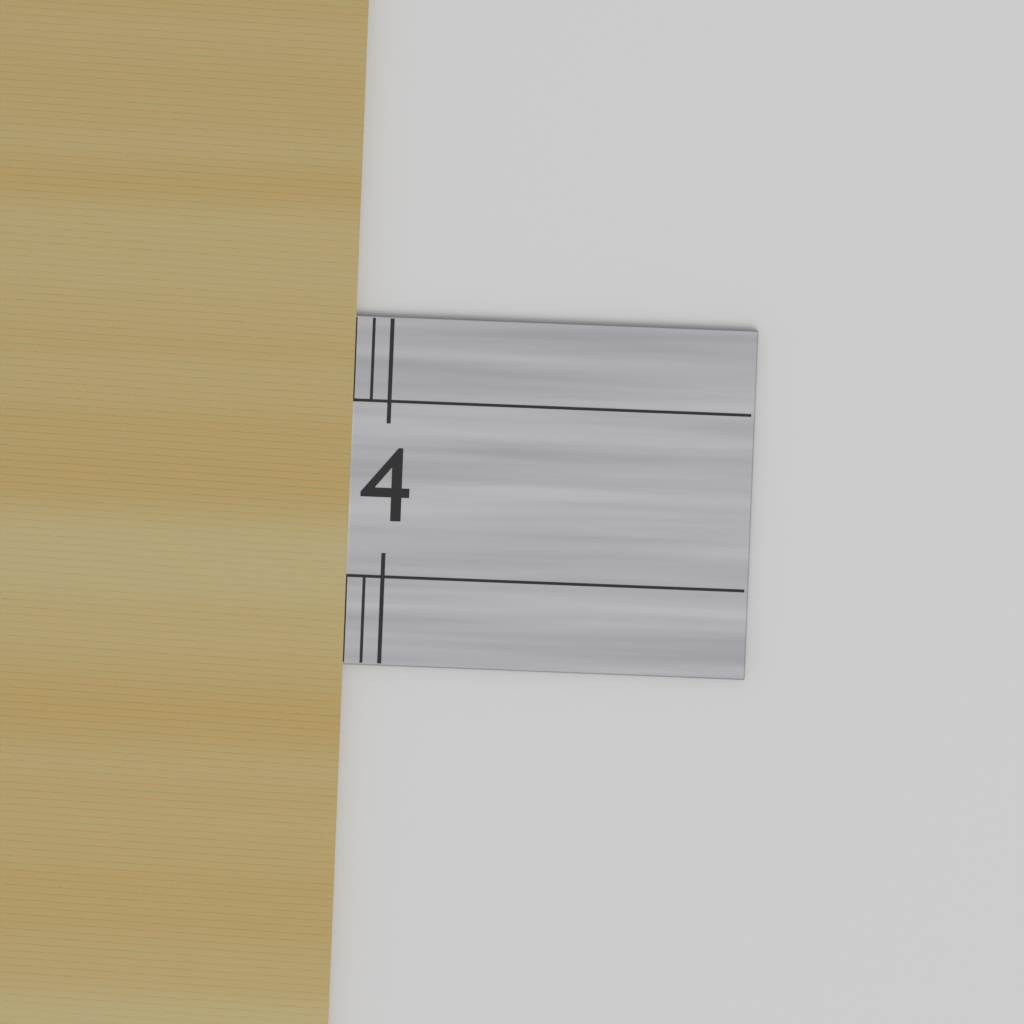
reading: 3.8 cm
